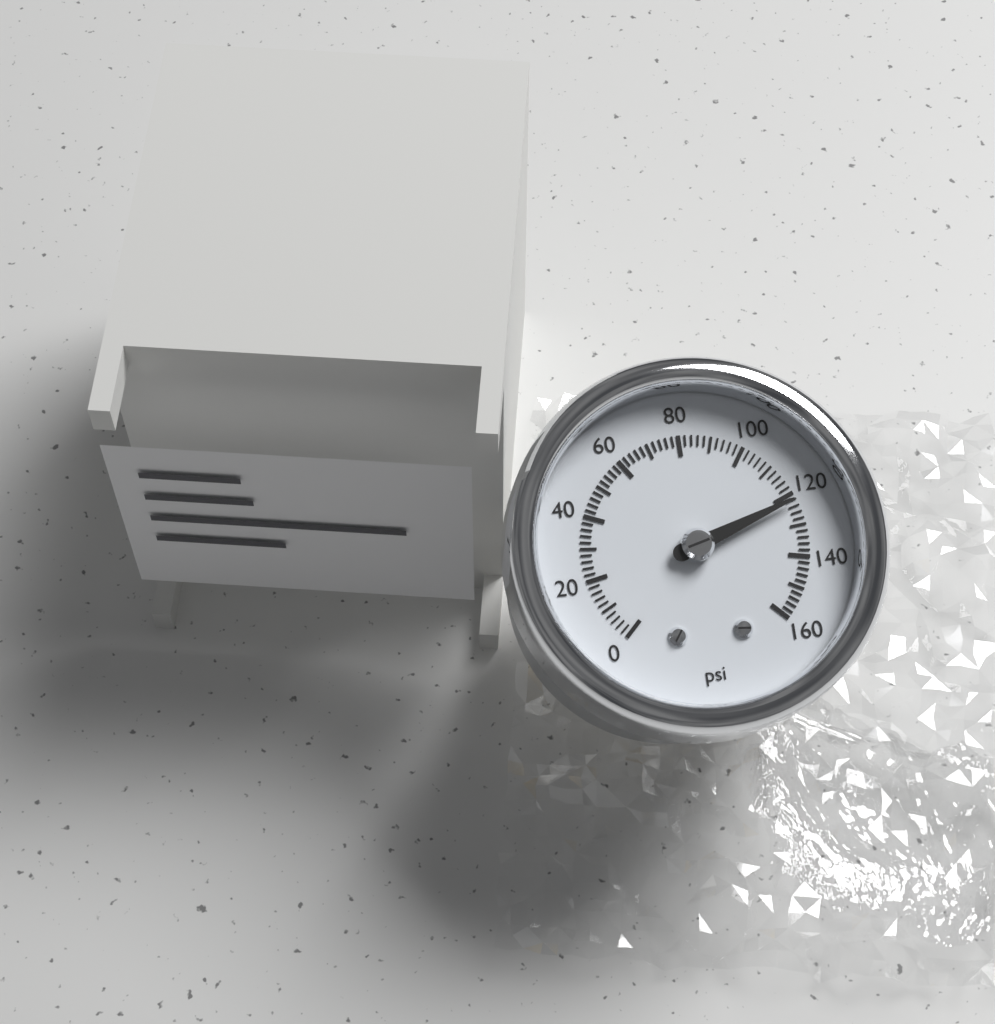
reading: 122 psi
